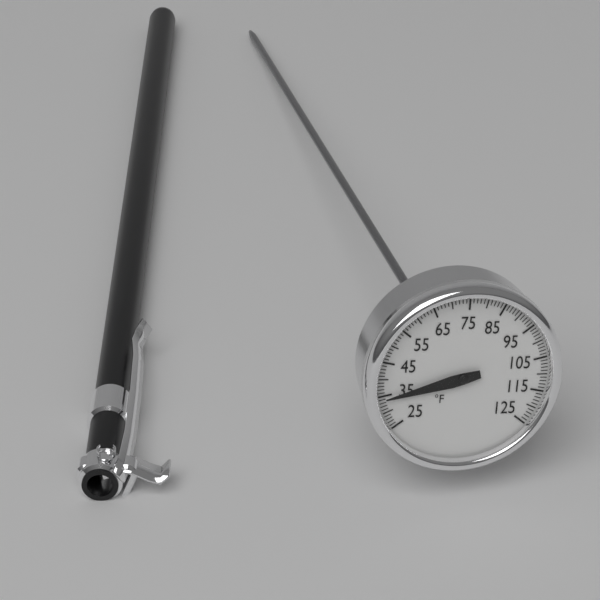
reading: 34 °F
